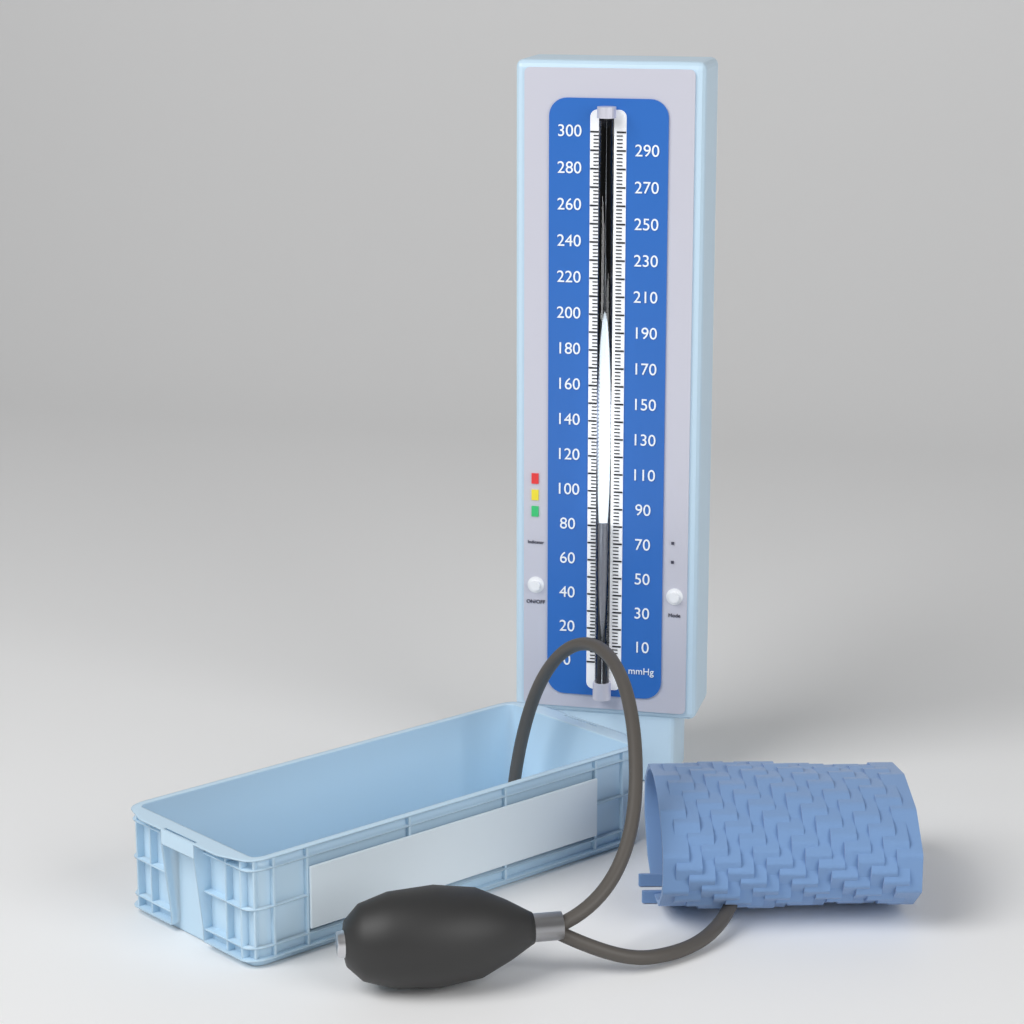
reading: 84 mmHg
